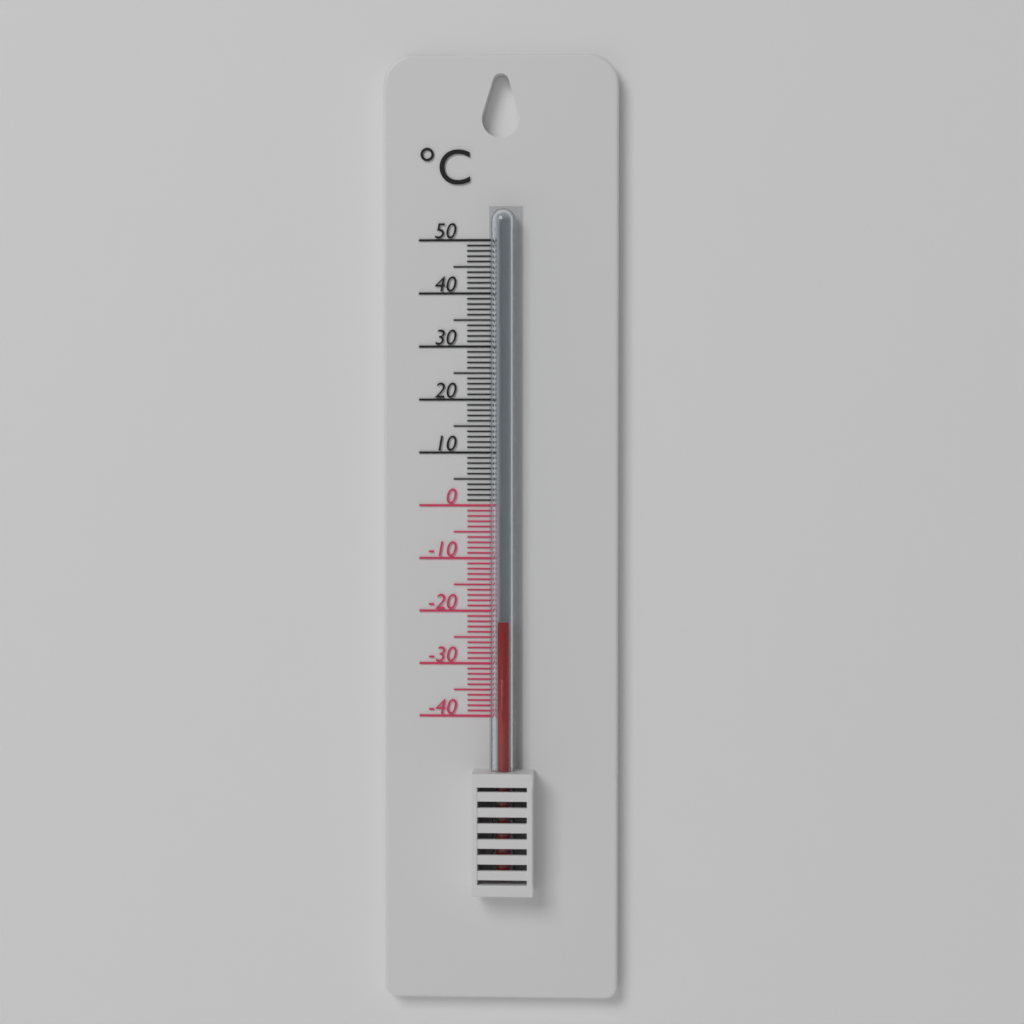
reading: -22 °C
